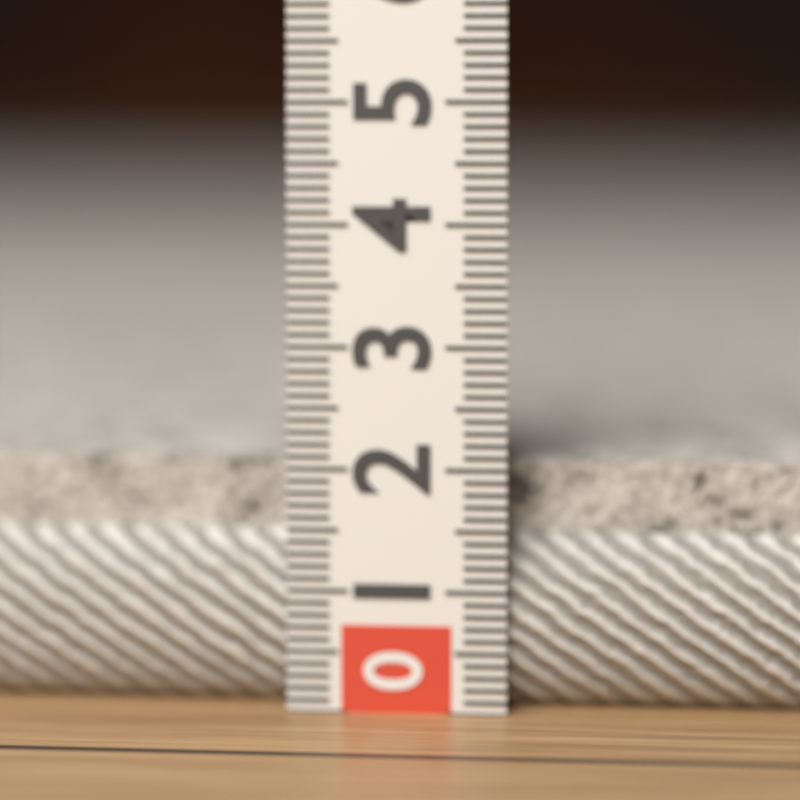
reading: 2.1 (no unit)
